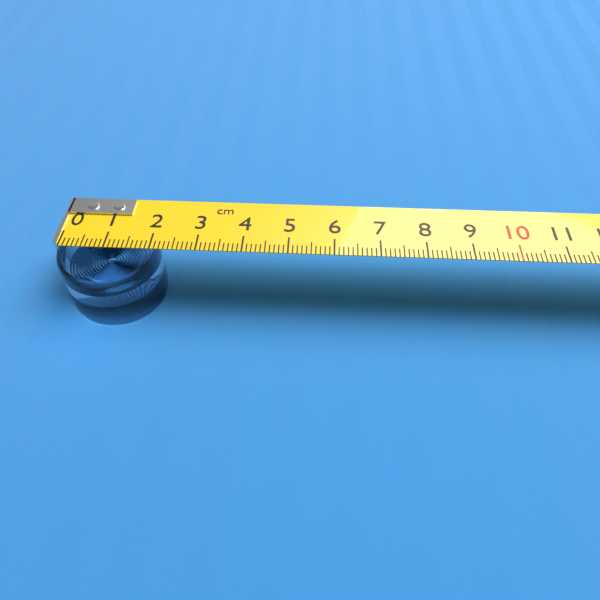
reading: 2.2 cm
